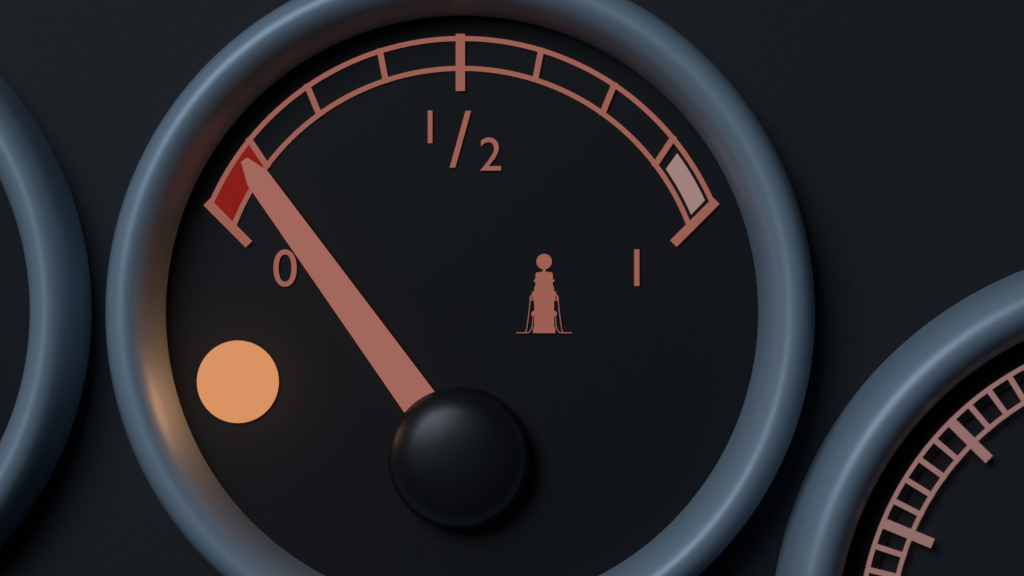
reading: 0.100 (no unit)
